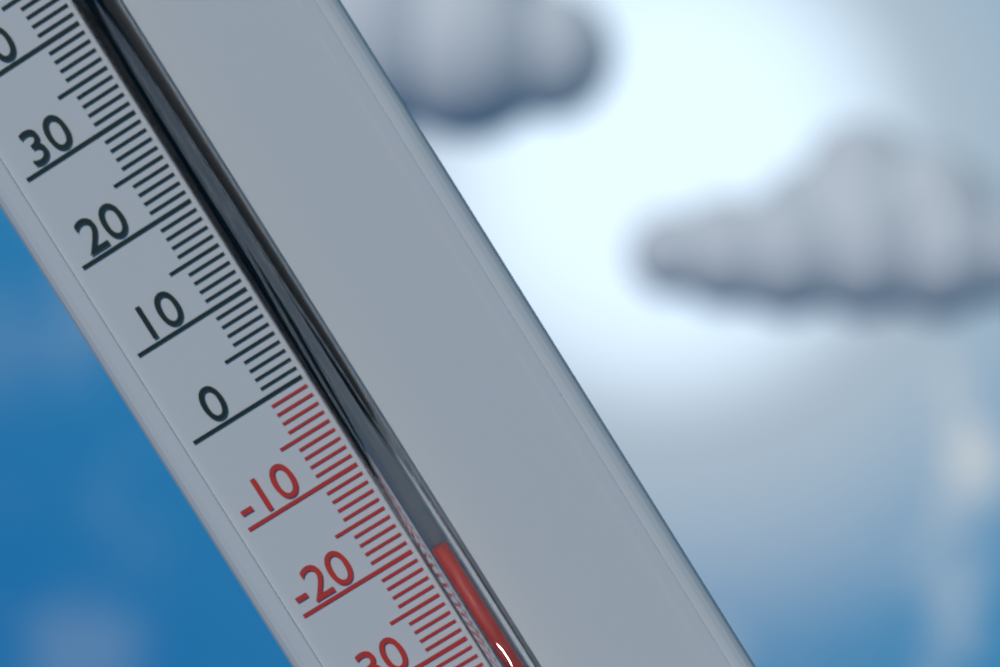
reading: -21 °C
